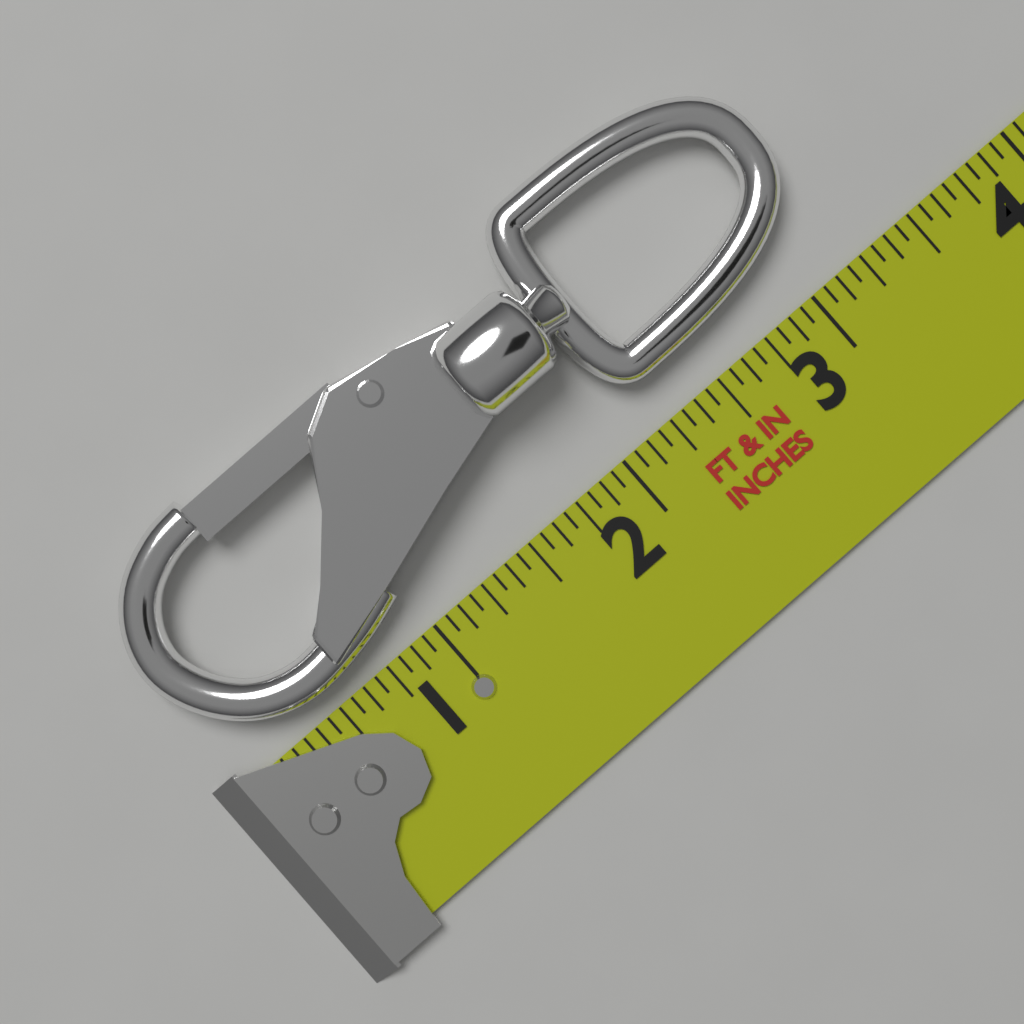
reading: 3.2500 in
